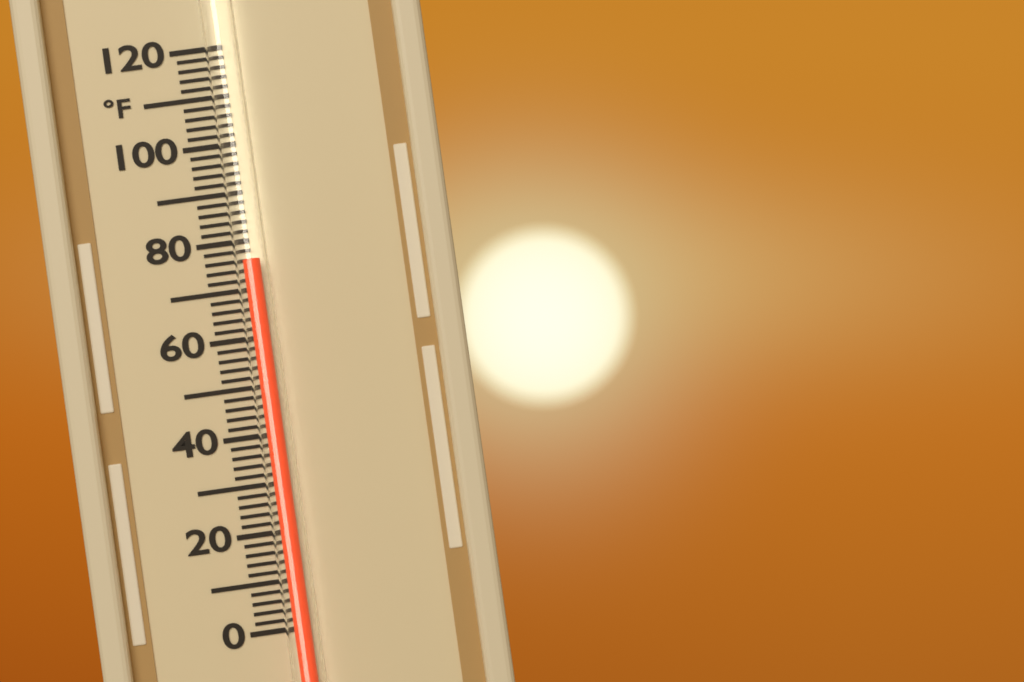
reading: 76 °F
